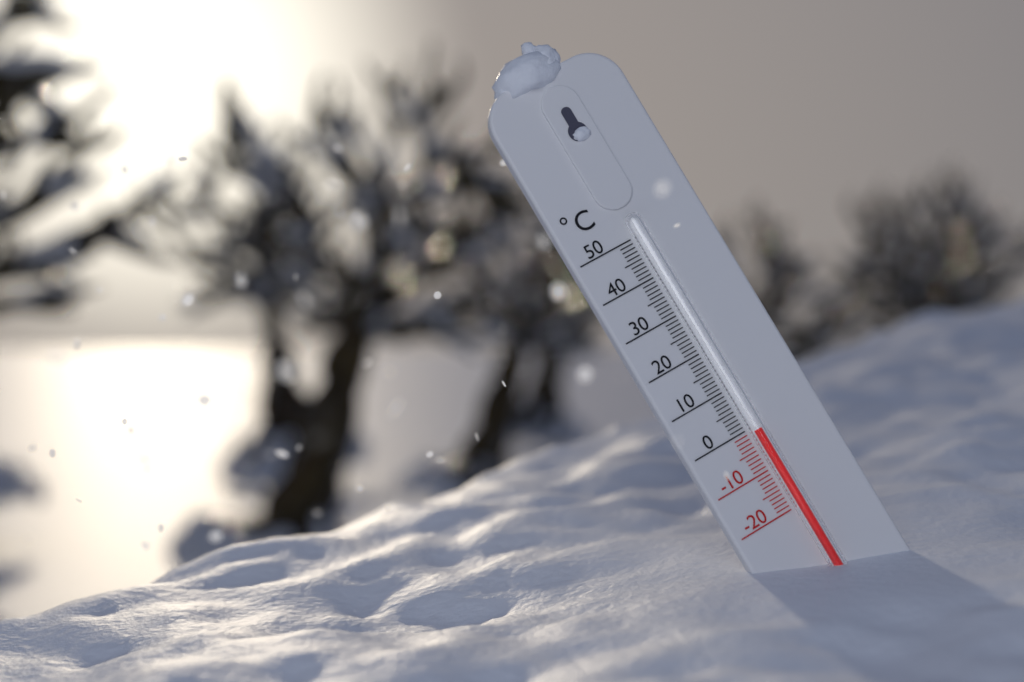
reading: -1 °C
